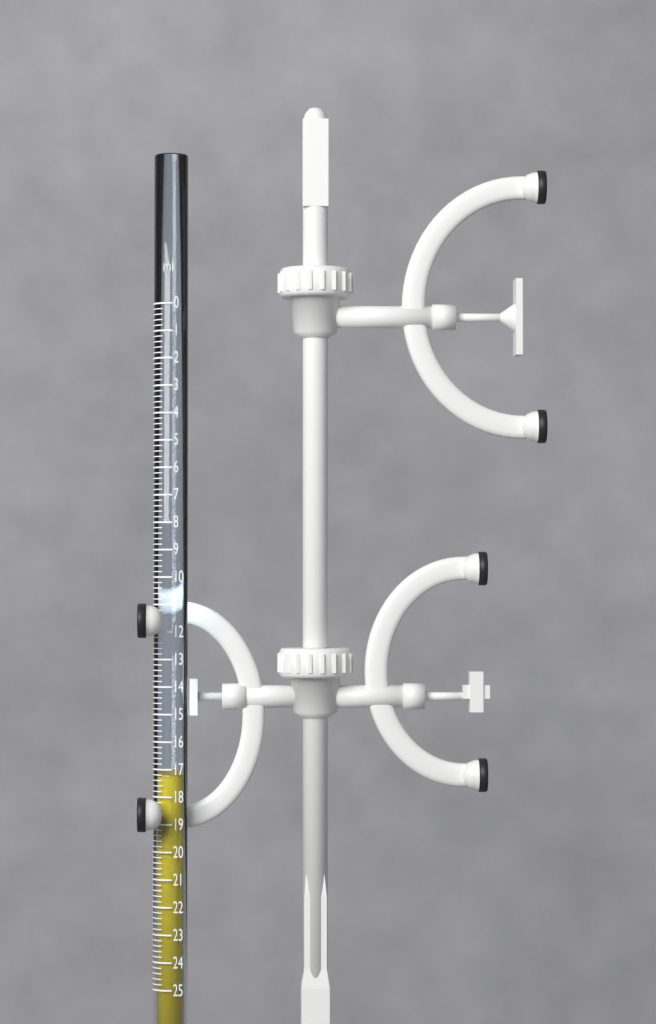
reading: 17.2 ml
